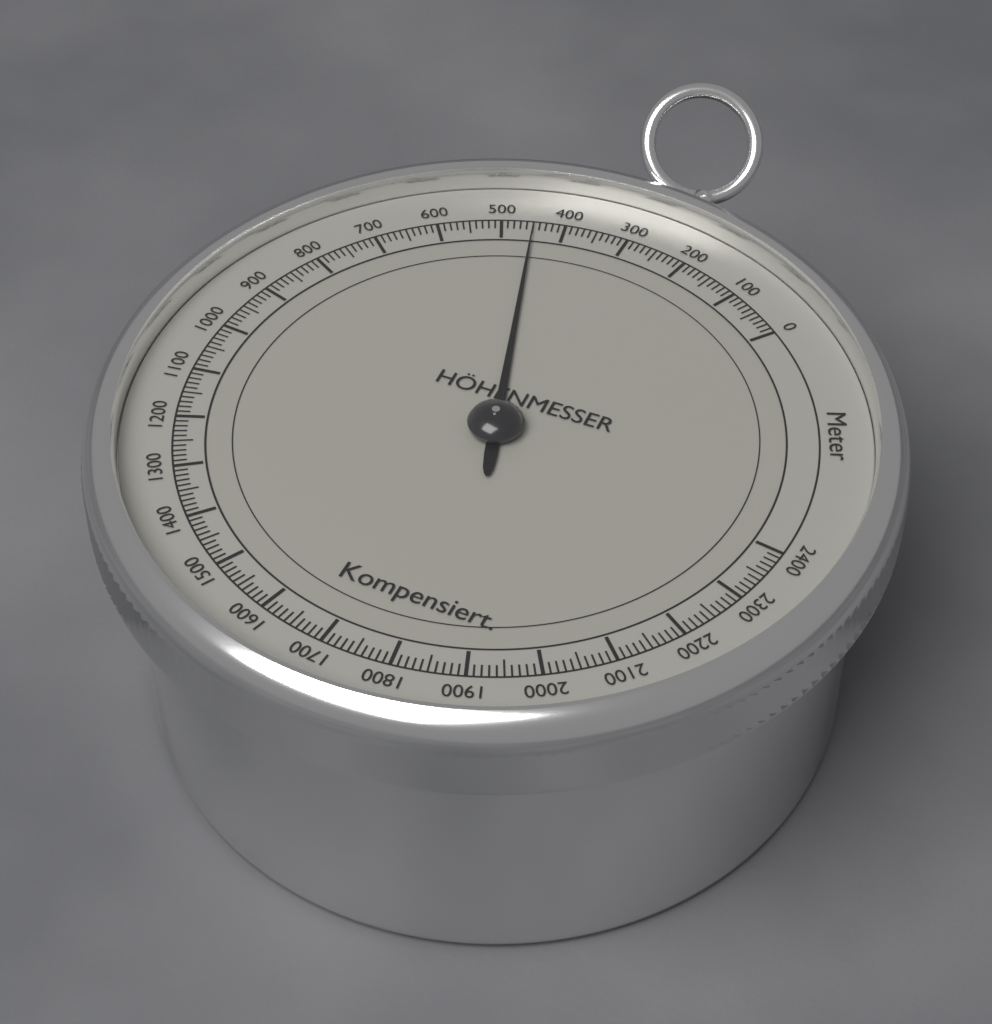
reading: 450 m
